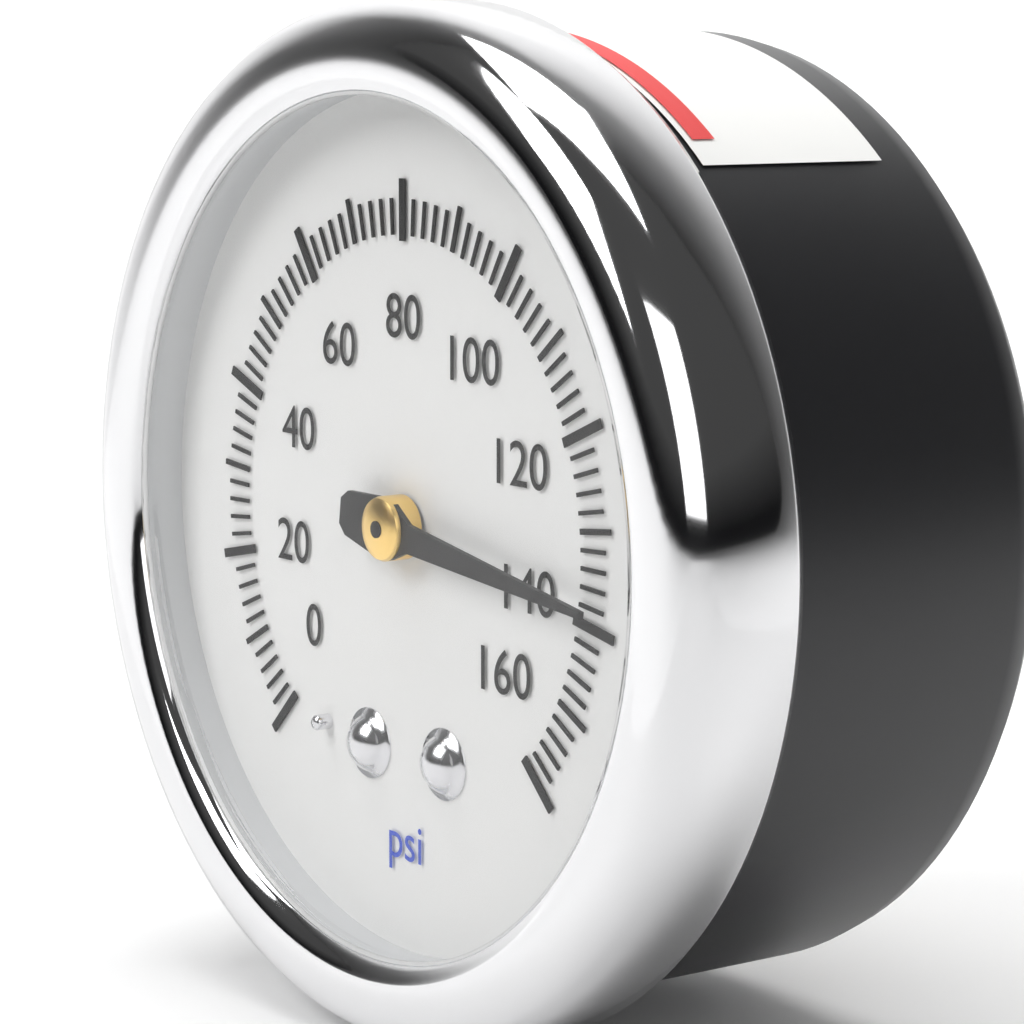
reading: 138 psi
